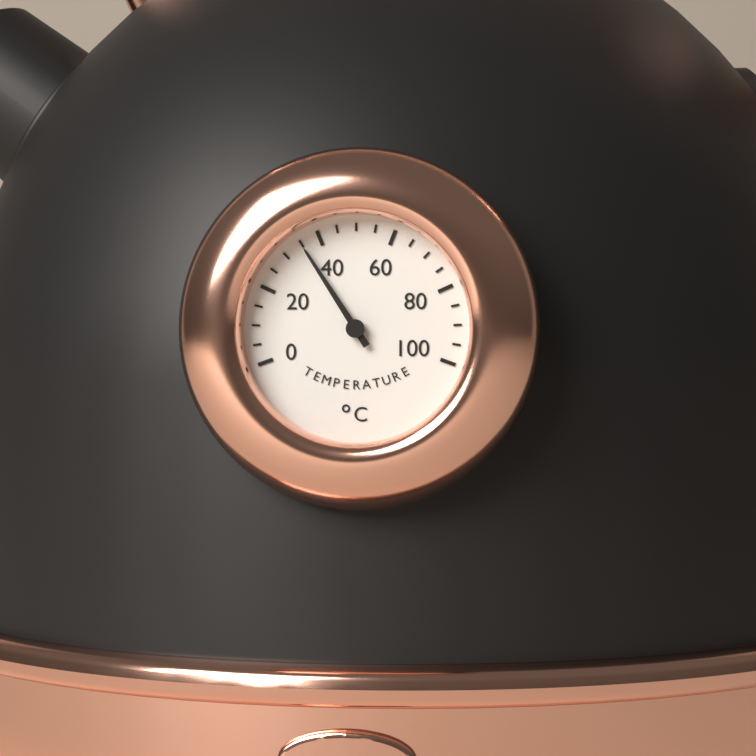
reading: 35 °C
